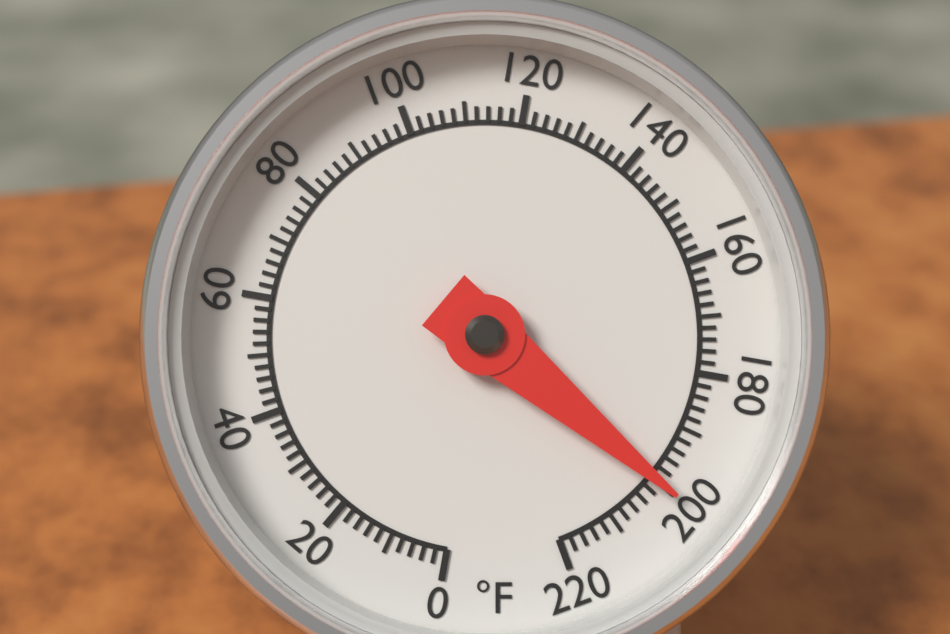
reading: 200 °F
